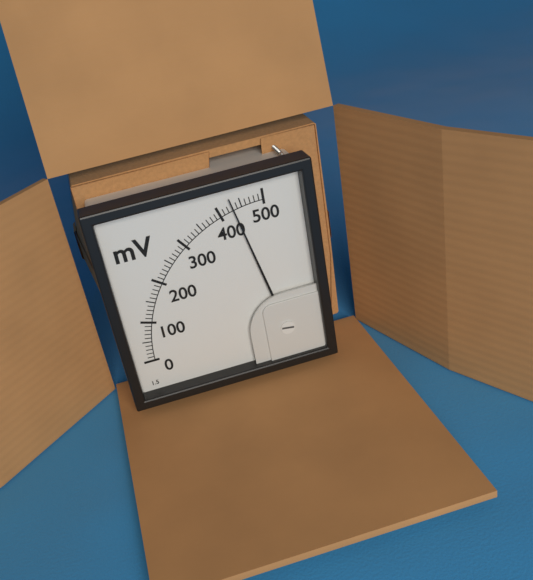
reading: 430 mV
